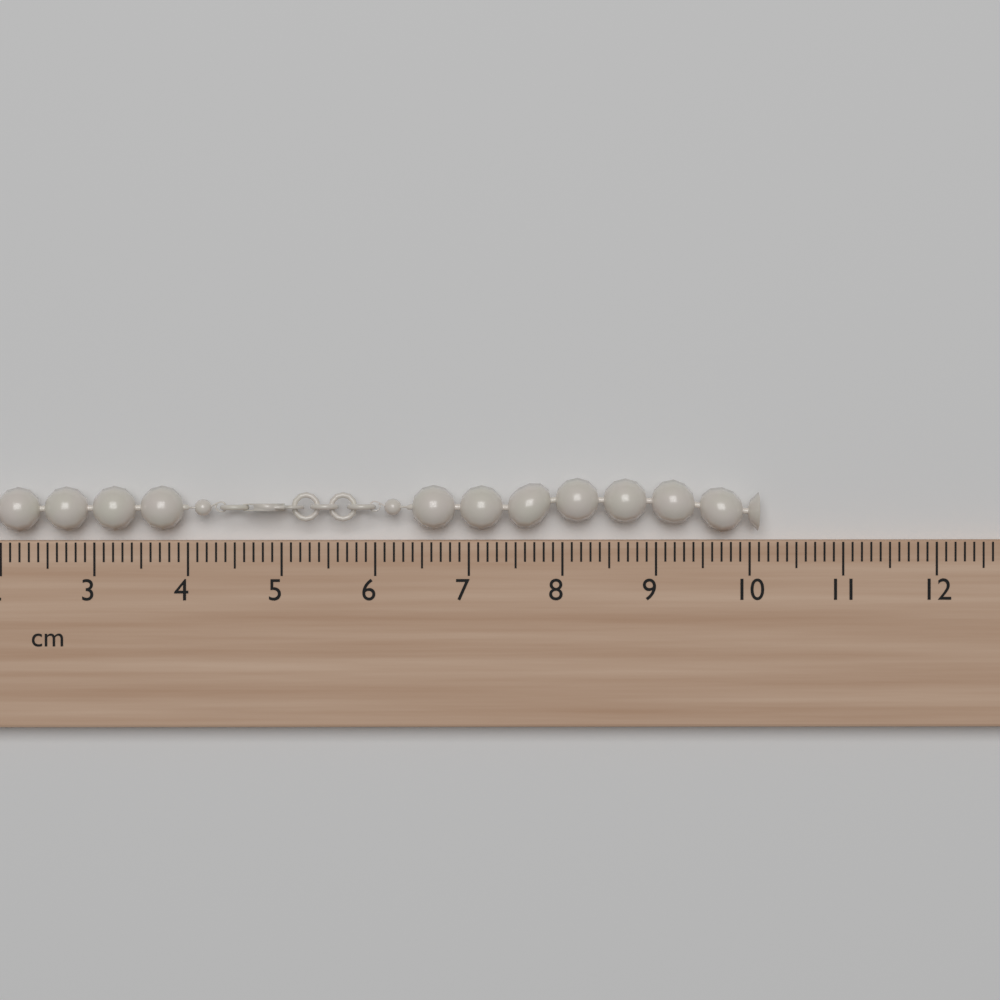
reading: 10.1 cm
